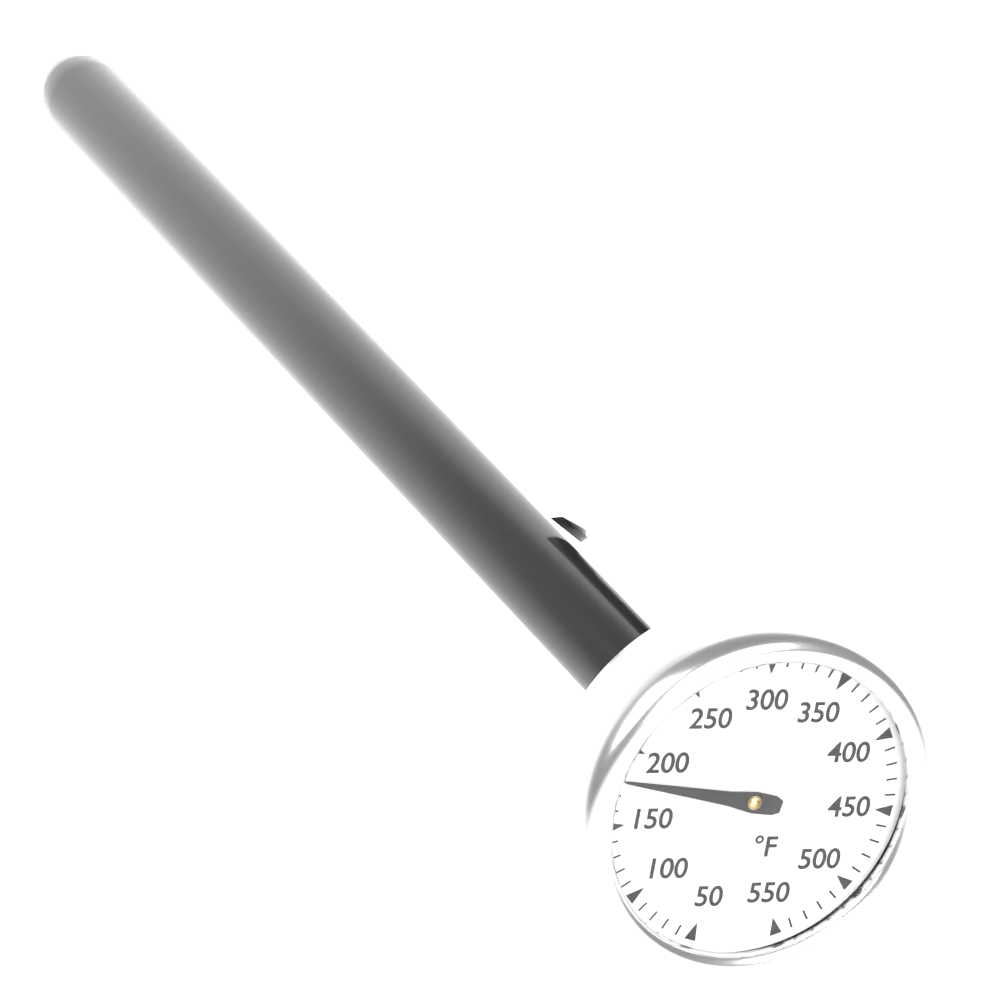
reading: 180 °F
